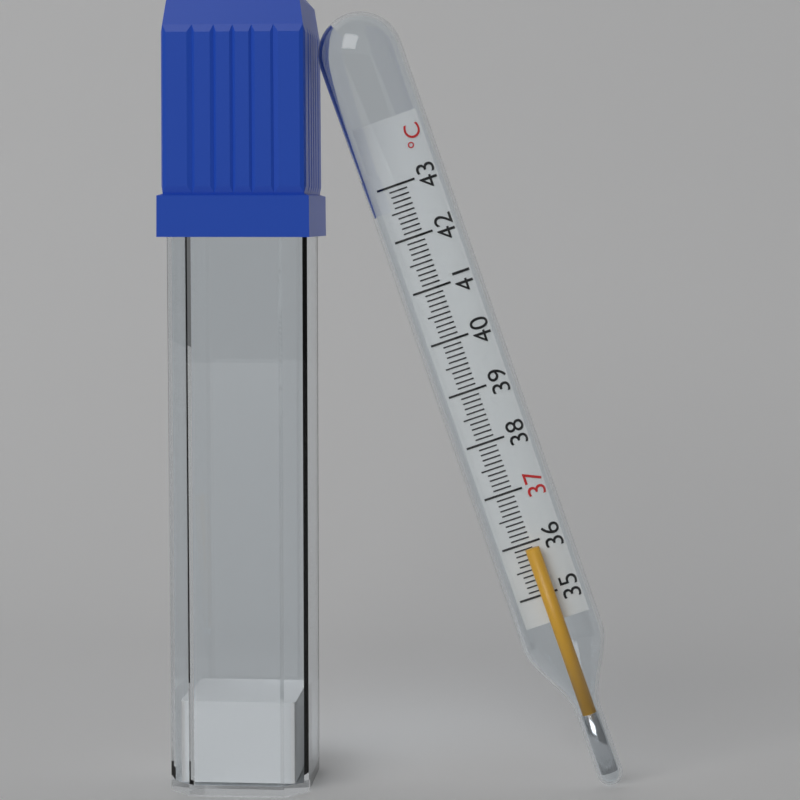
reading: 35.9 °C
